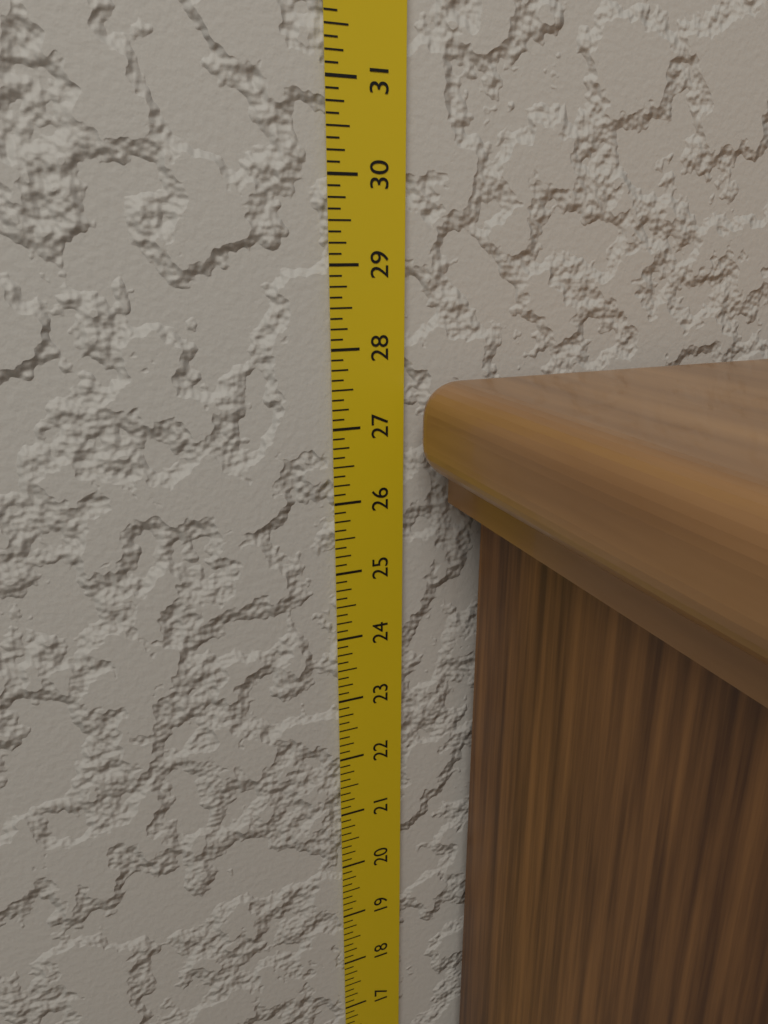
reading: 27.625 in
